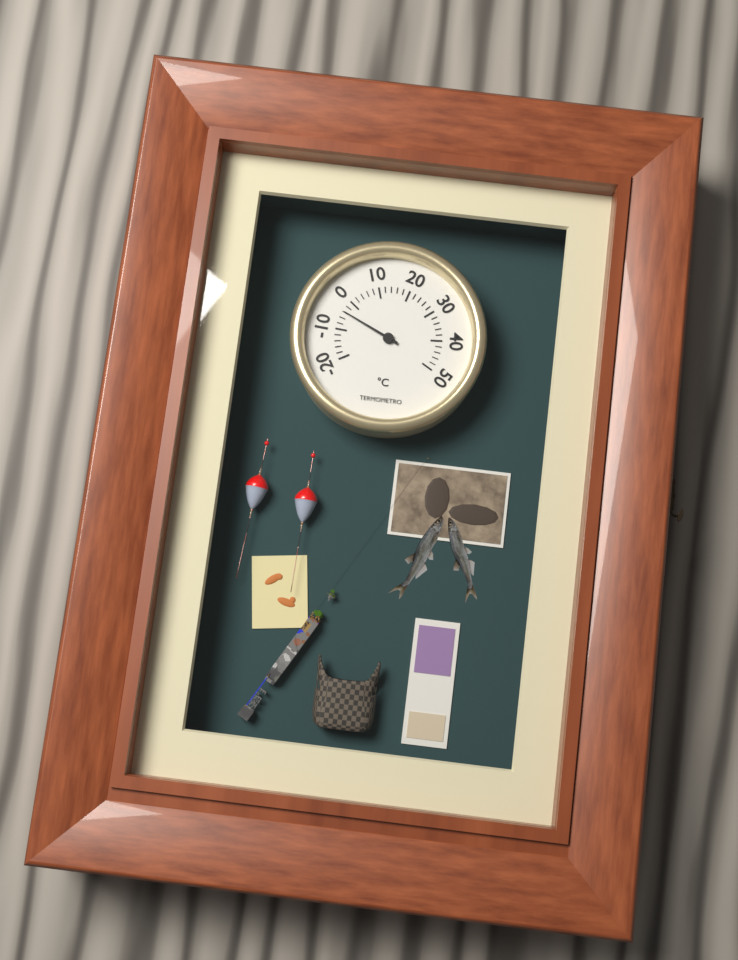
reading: -4 °C
